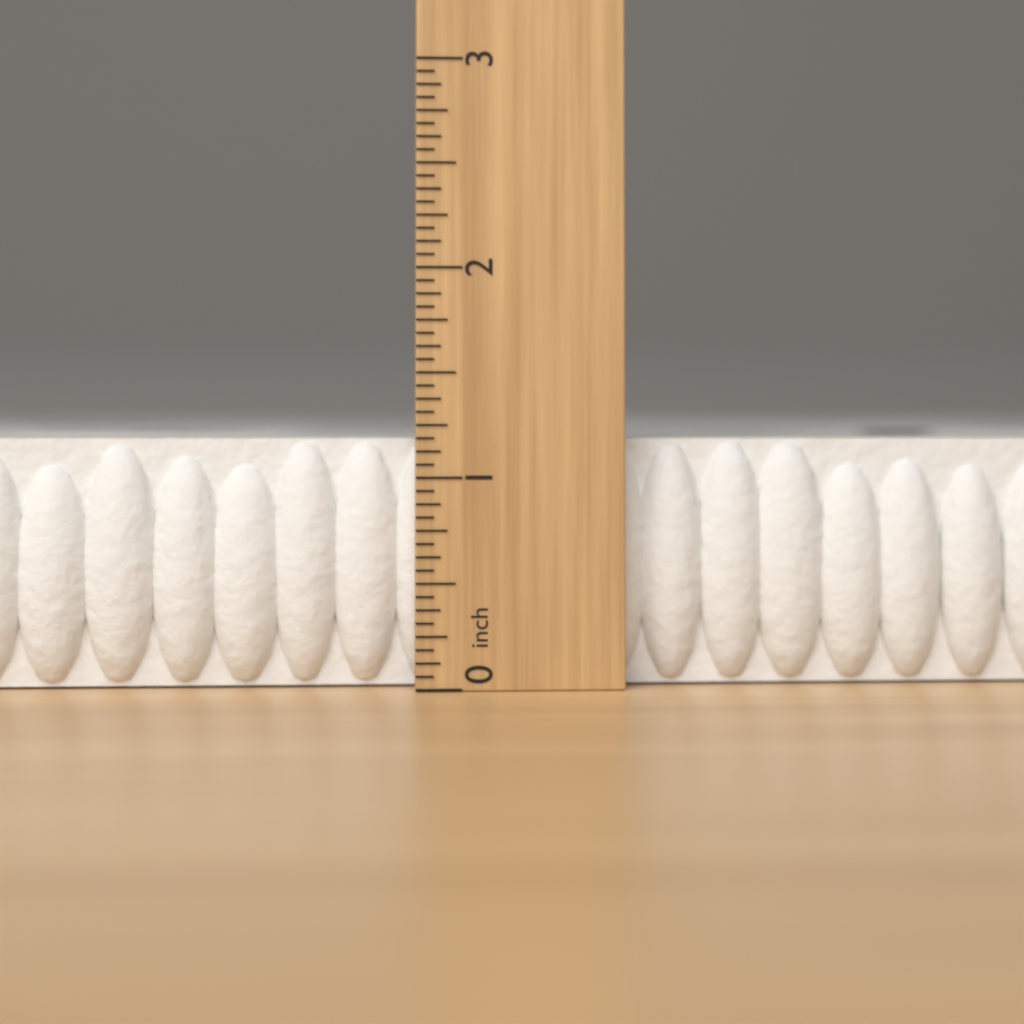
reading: 1.1875 inch
